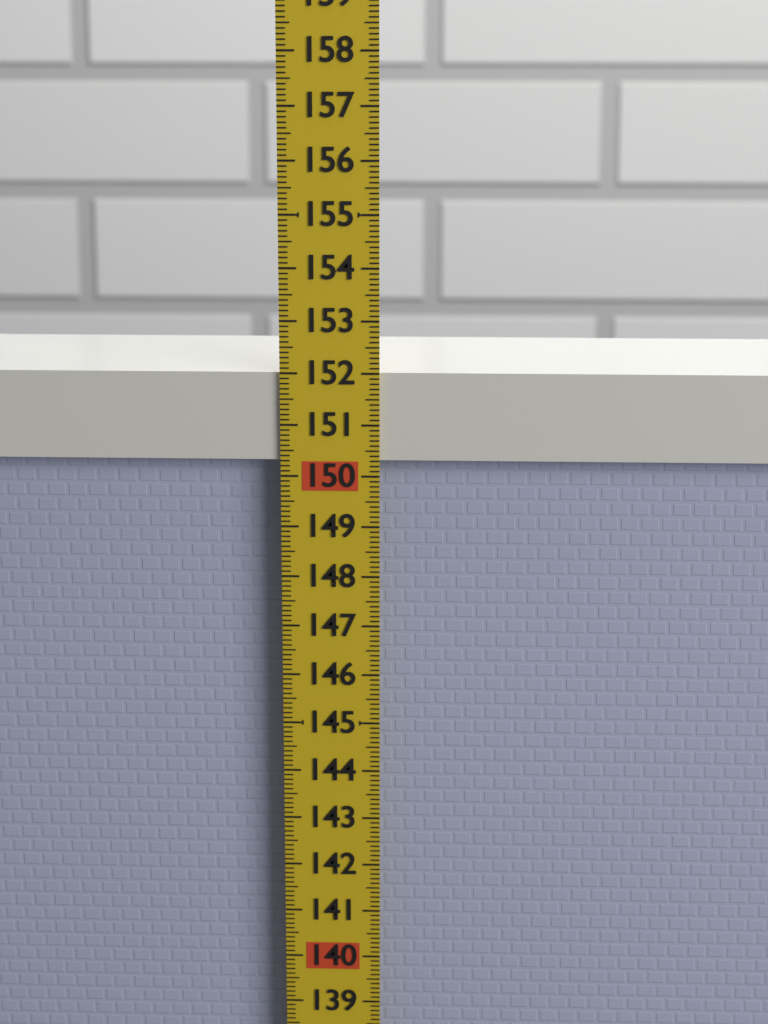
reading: 152.0 (no unit)
